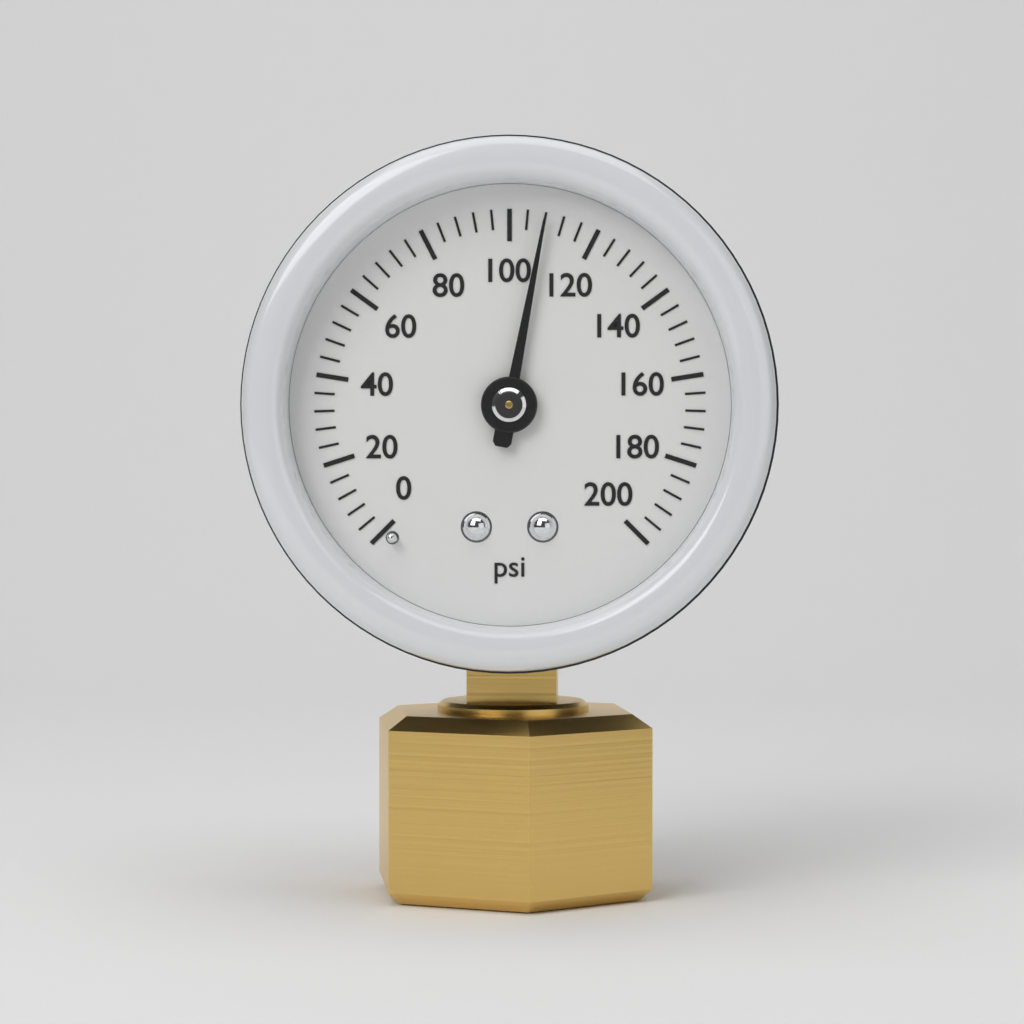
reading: 108 psi
